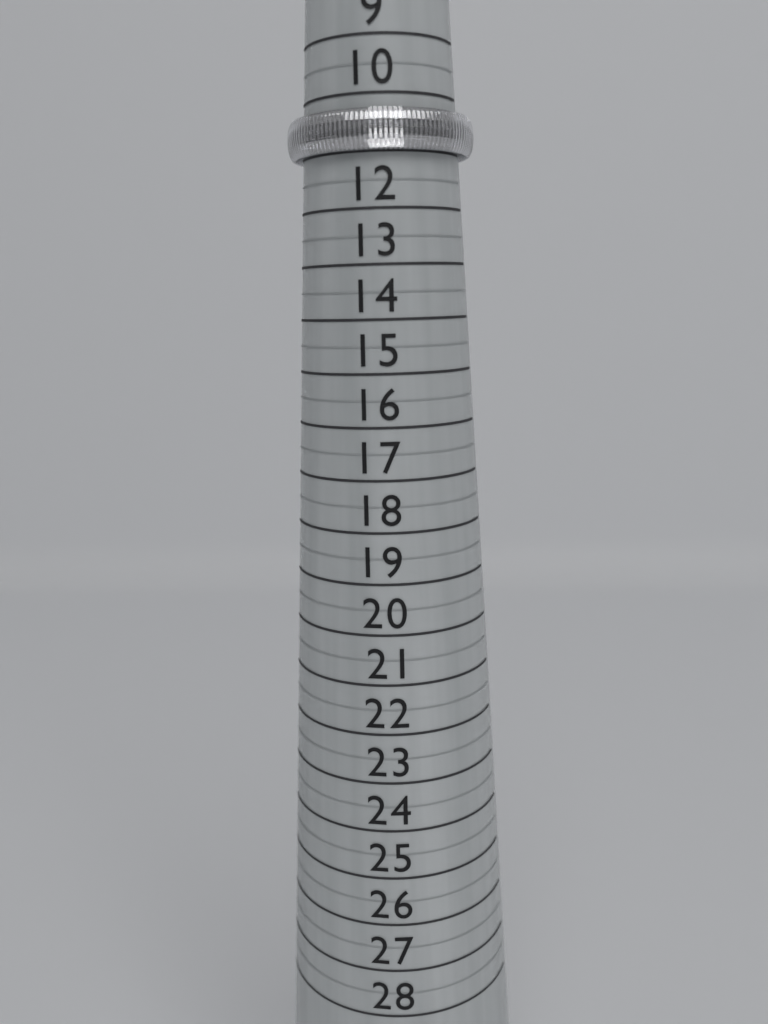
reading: 11.0 (no unit)
